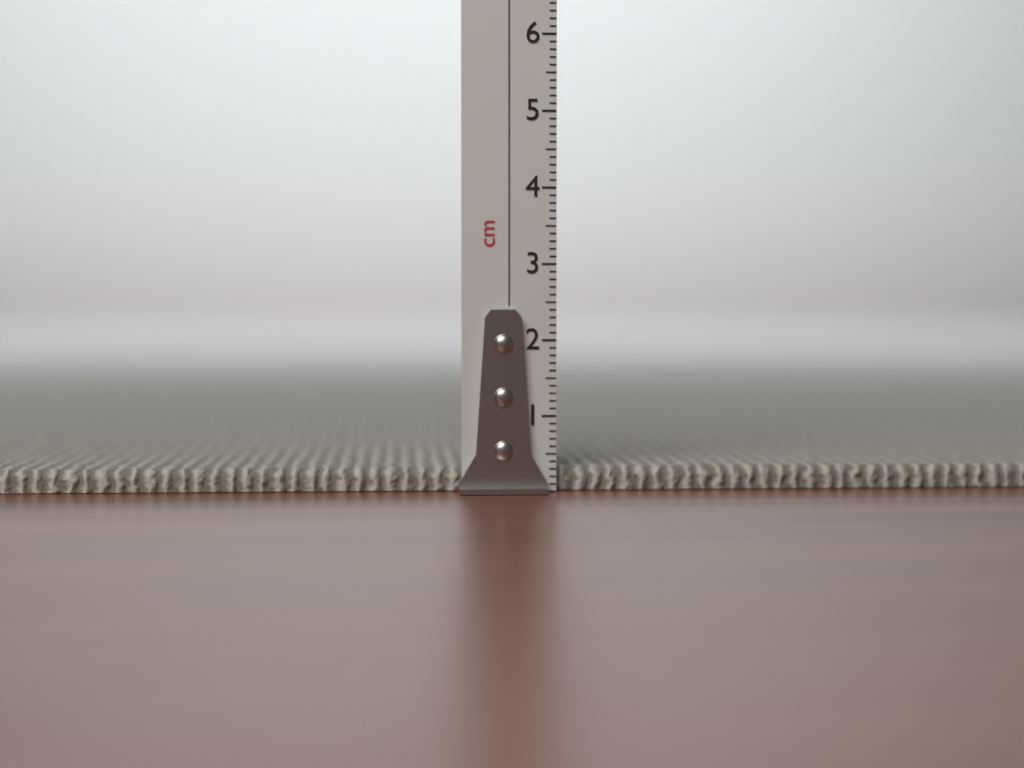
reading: 0.3 cm
